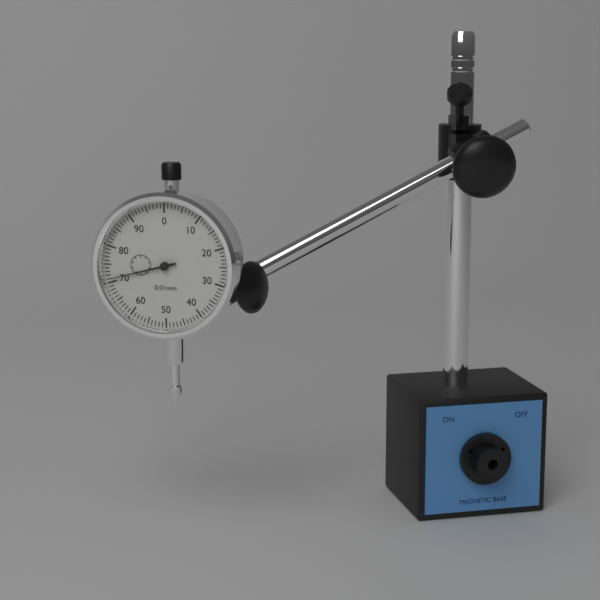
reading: 0.71 mm
